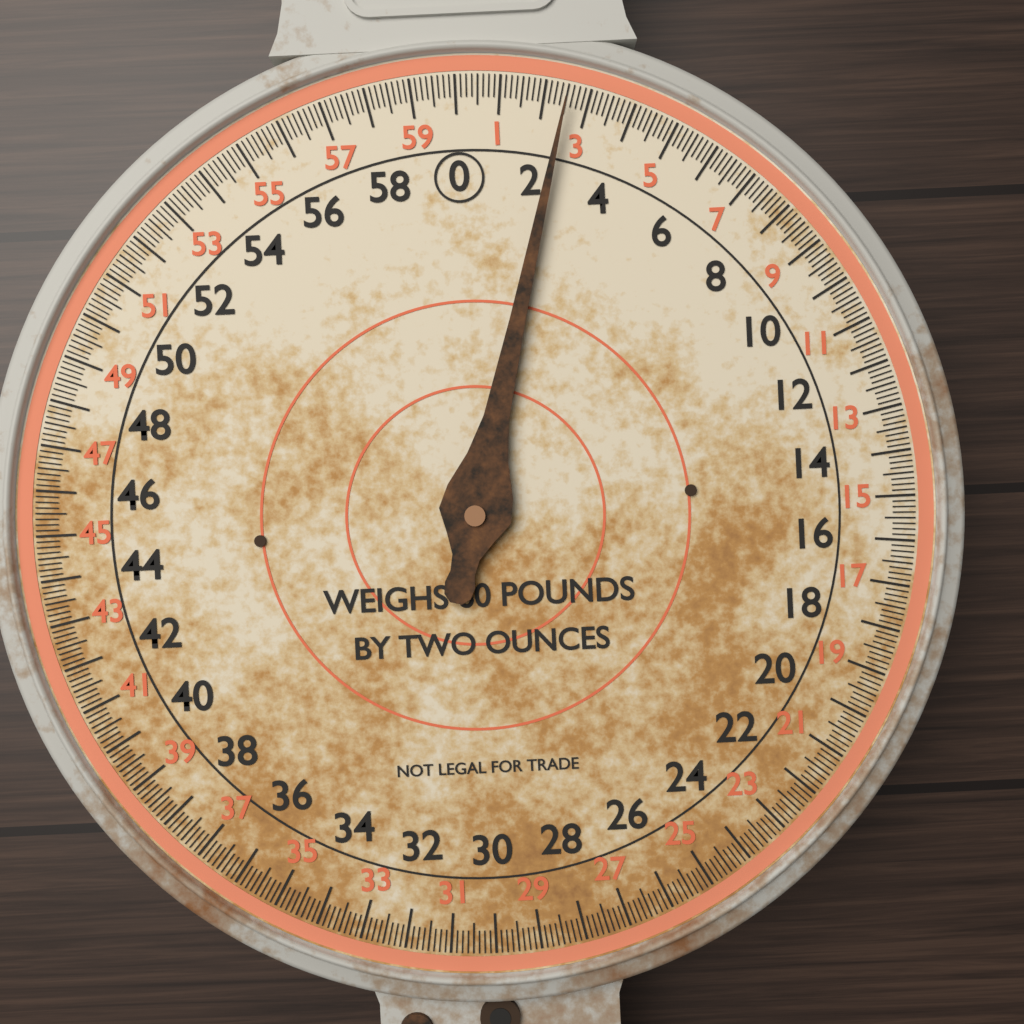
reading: 2.500 lb
